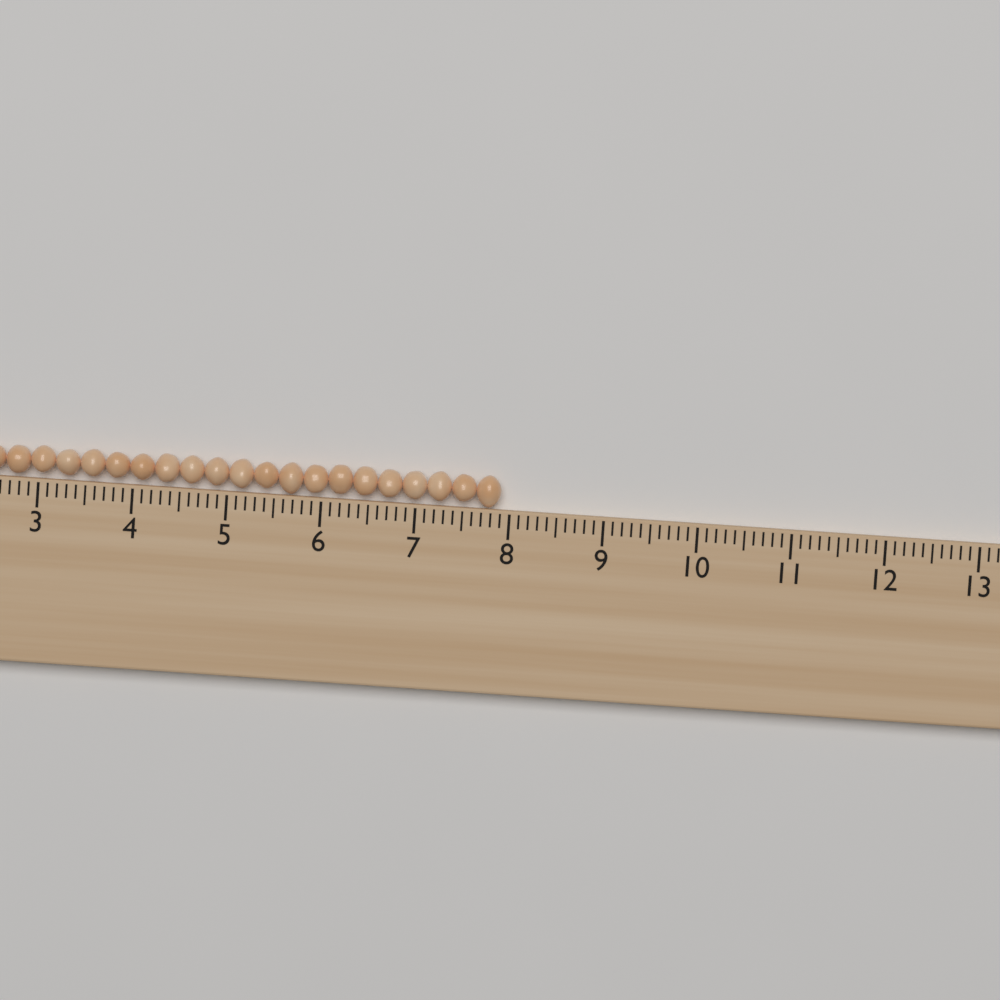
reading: 7.9 (no unit)
